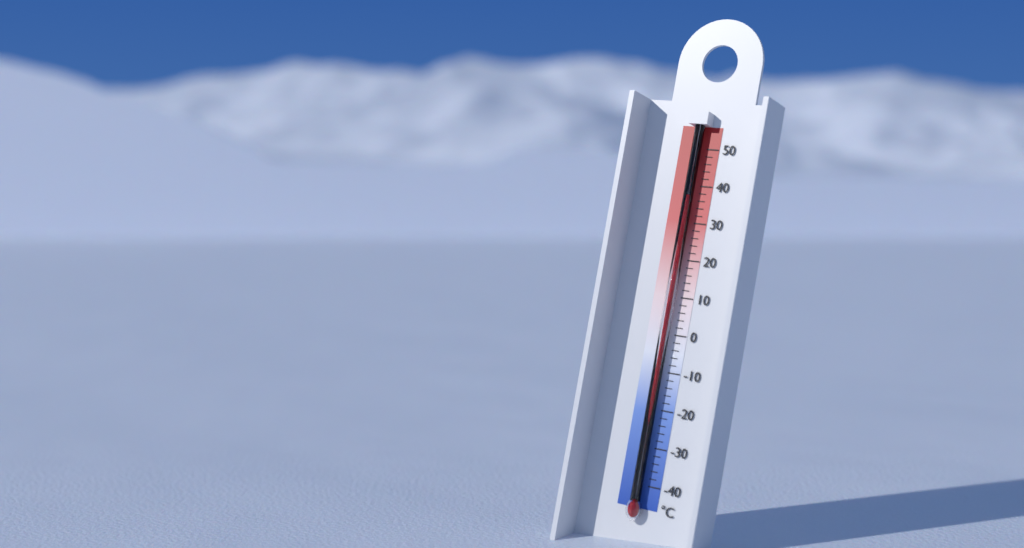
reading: 36 °C
